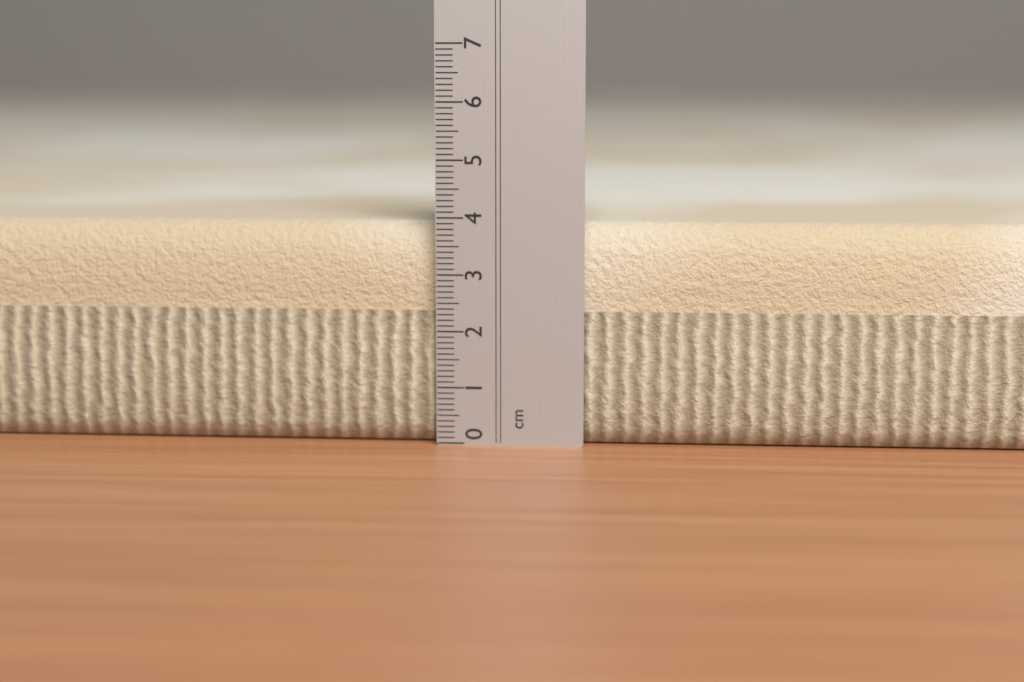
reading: 3.9 cm
